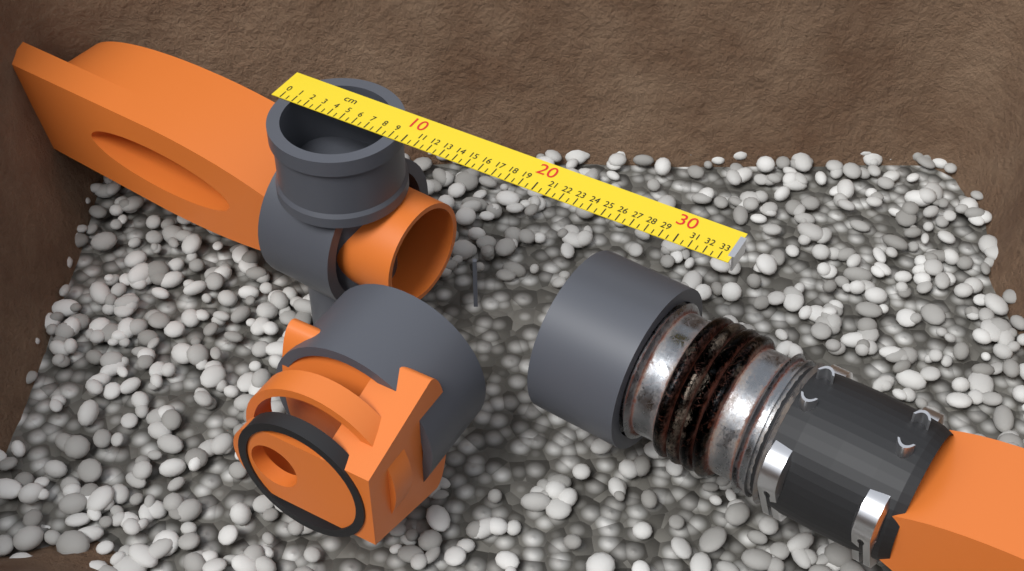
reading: 9.5 cm
